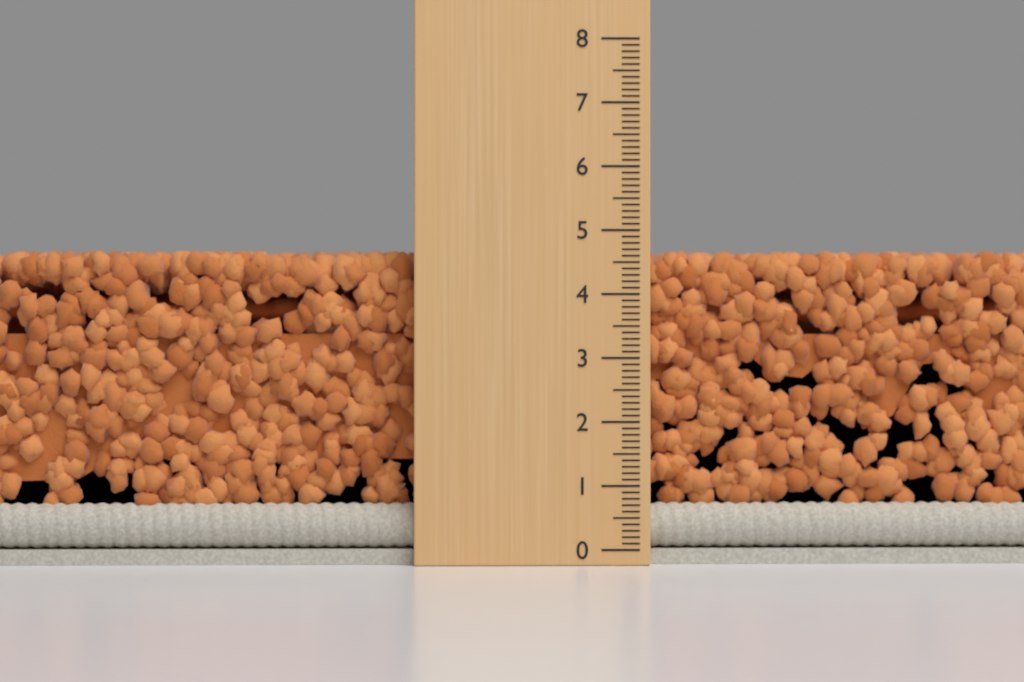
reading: 4.7 (no unit)
